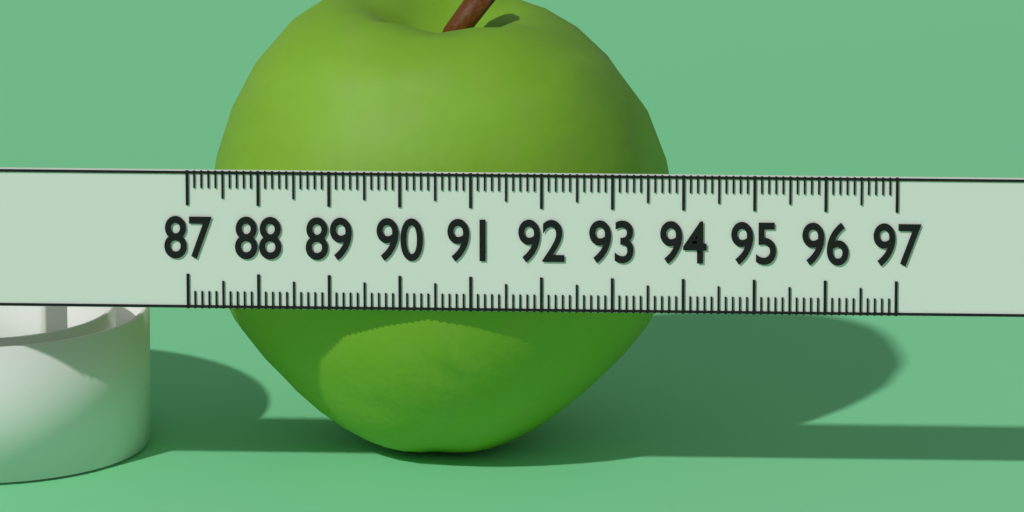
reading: 93.8 (no unit)
